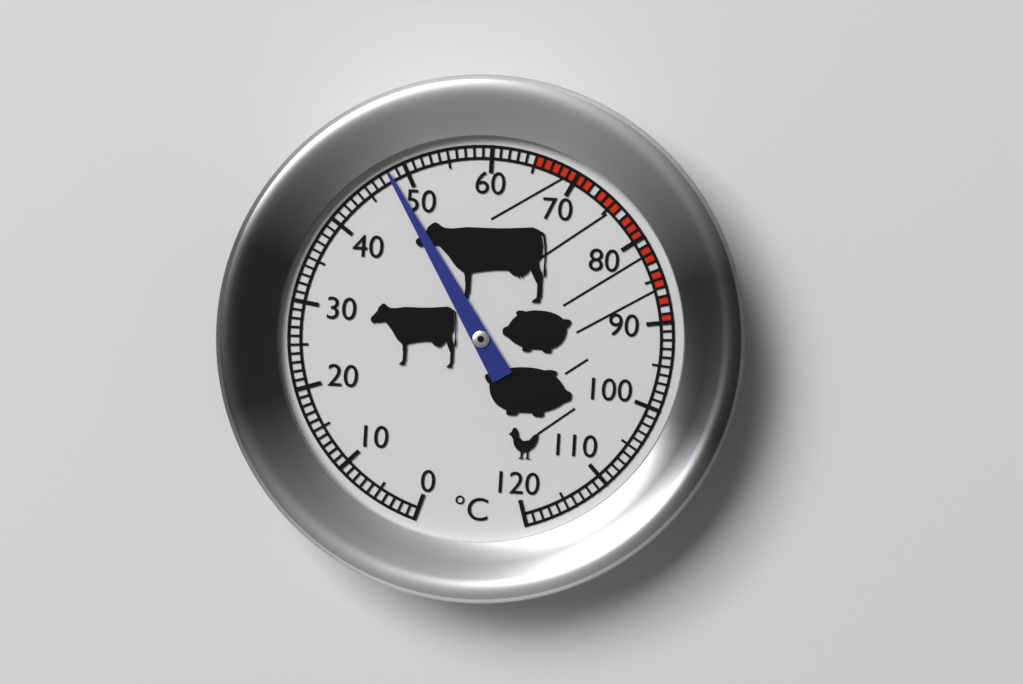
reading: 48 °C
